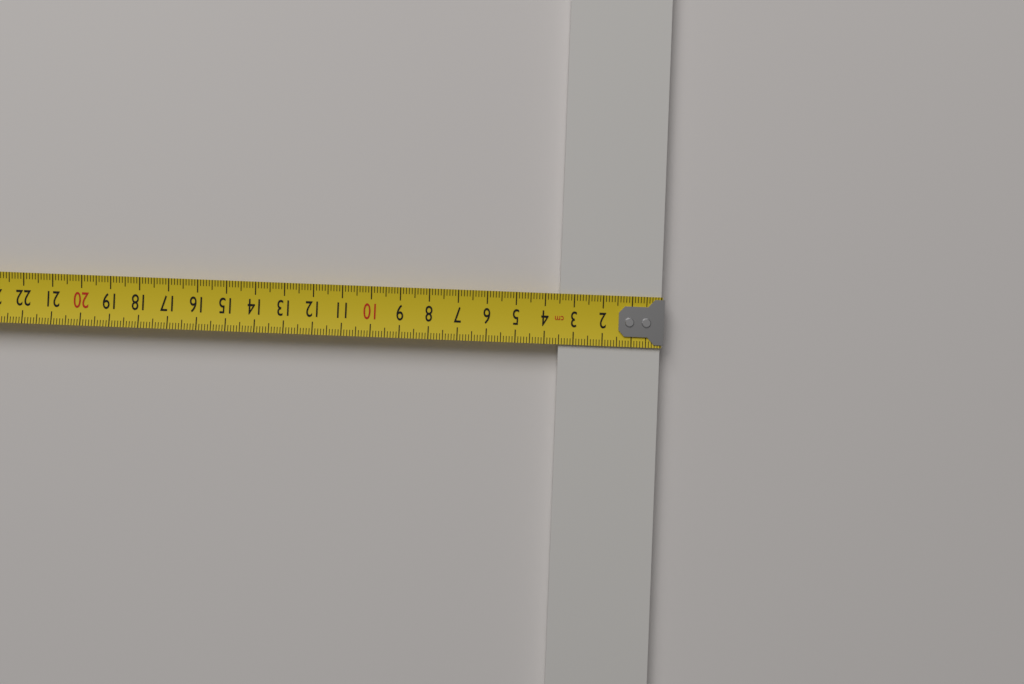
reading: 3.5 cm
